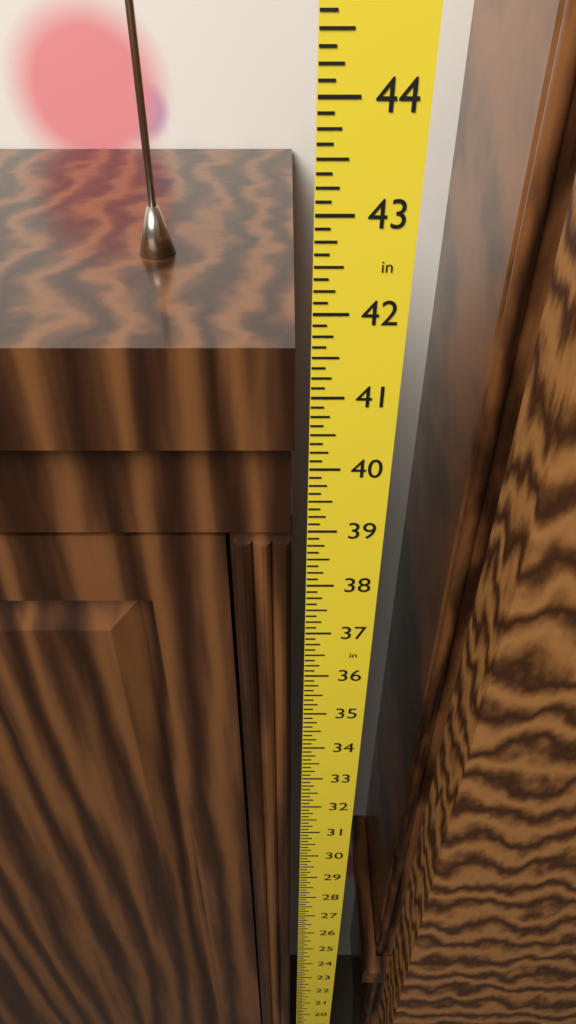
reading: 41.500 in
